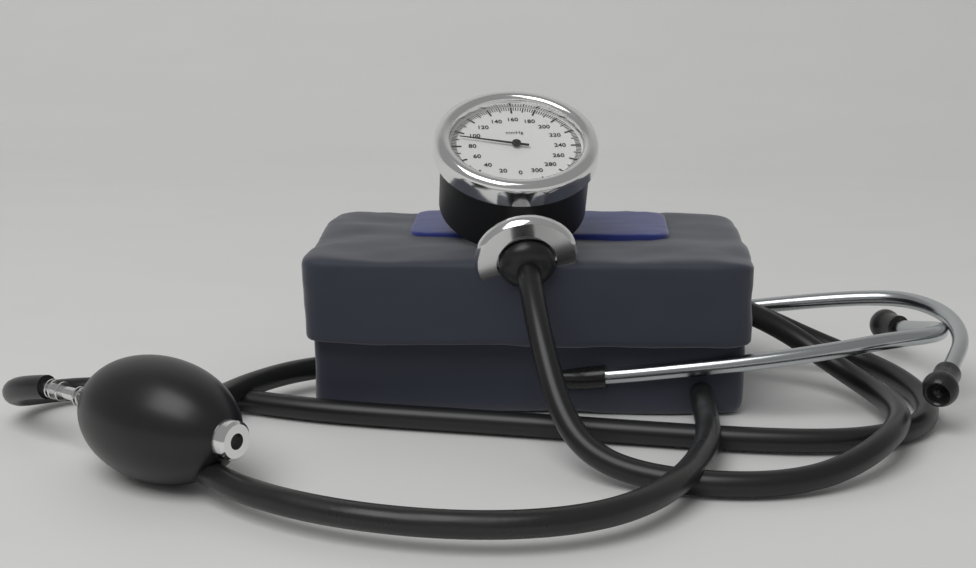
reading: 92 mmHg
